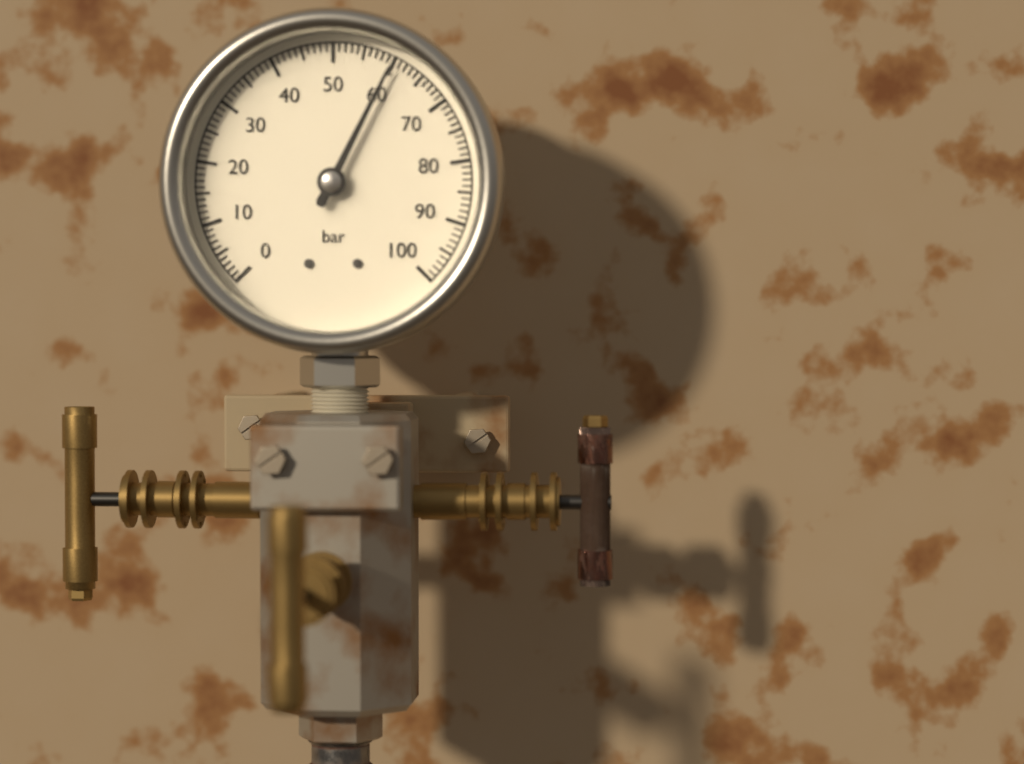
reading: 60 bar
